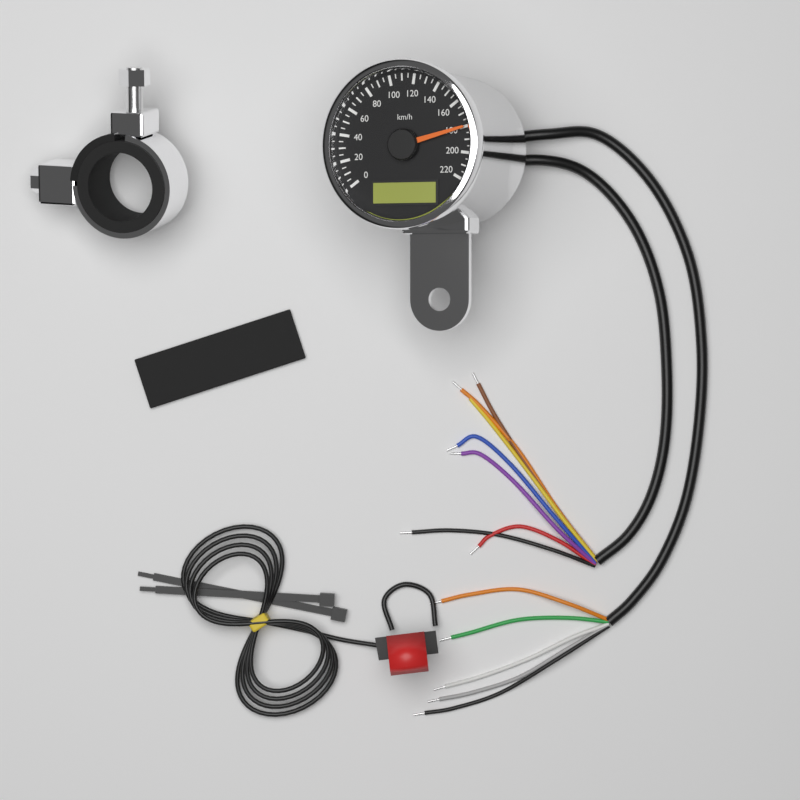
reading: 180 km/h
